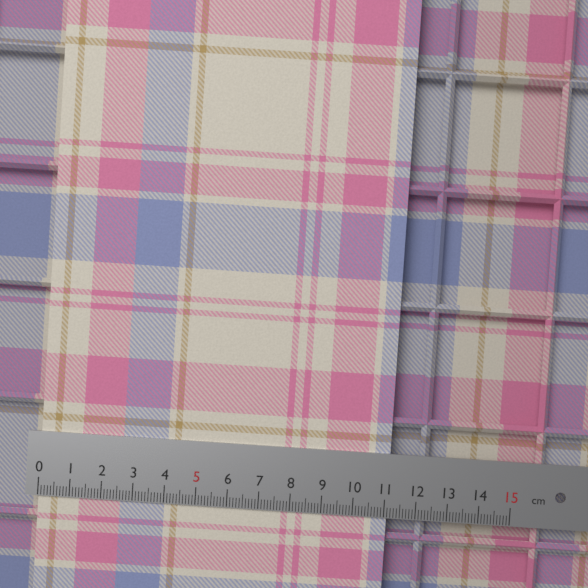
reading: 11.1 cm
